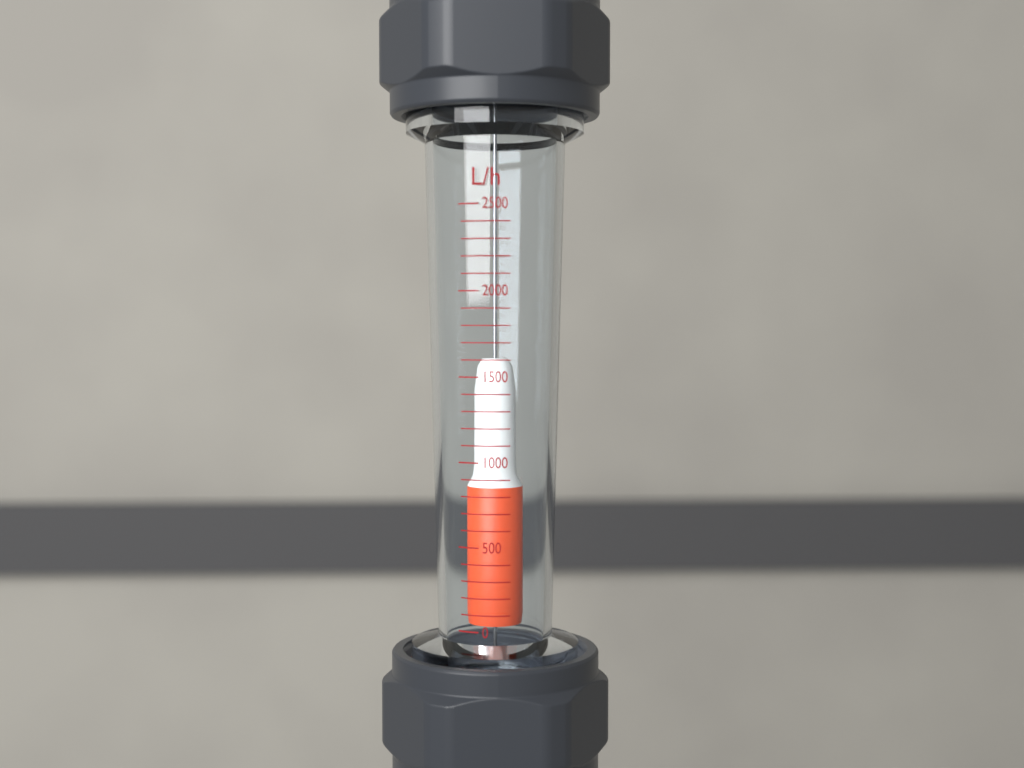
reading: 1600 L/h
